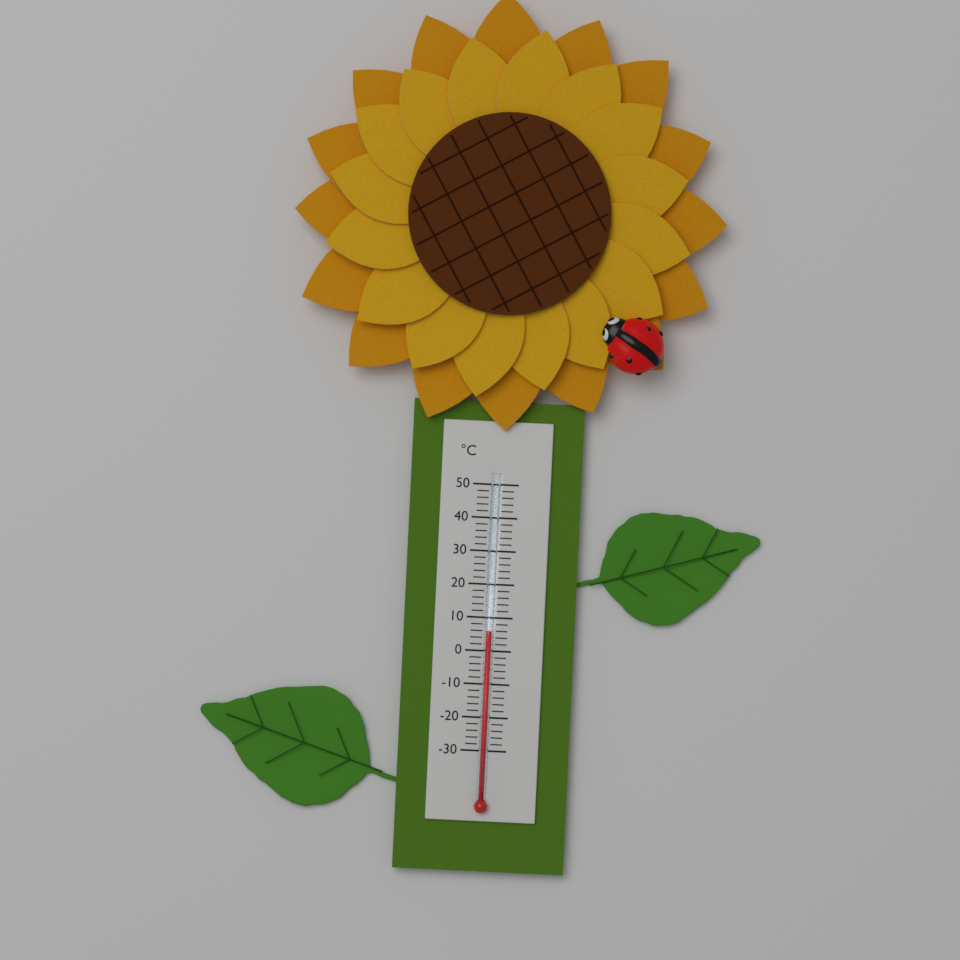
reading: 6 °C
